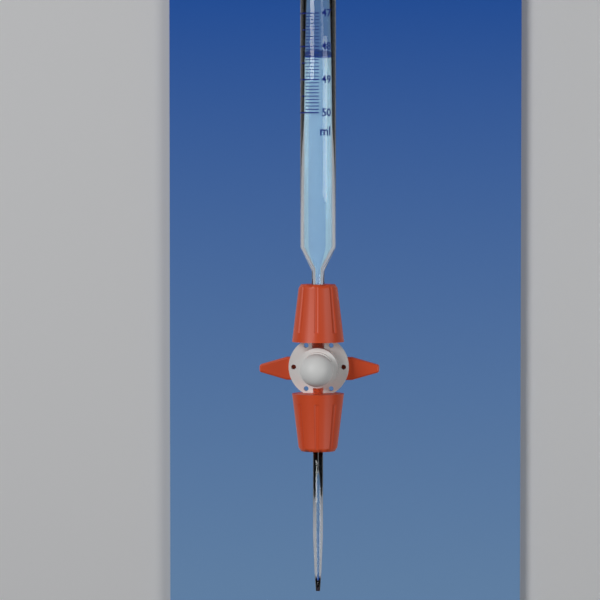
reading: 48.3 ml
